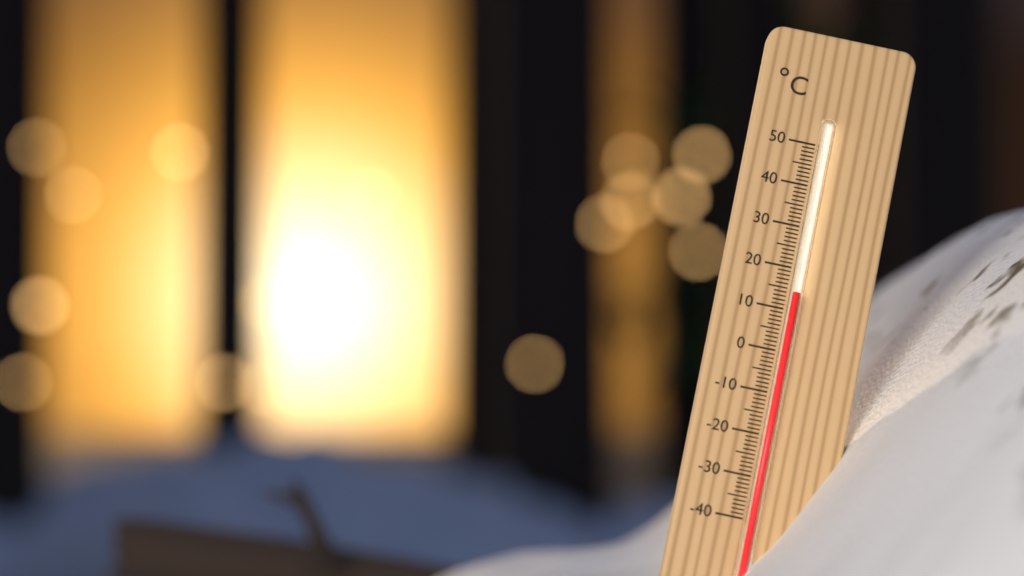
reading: 14 °C
